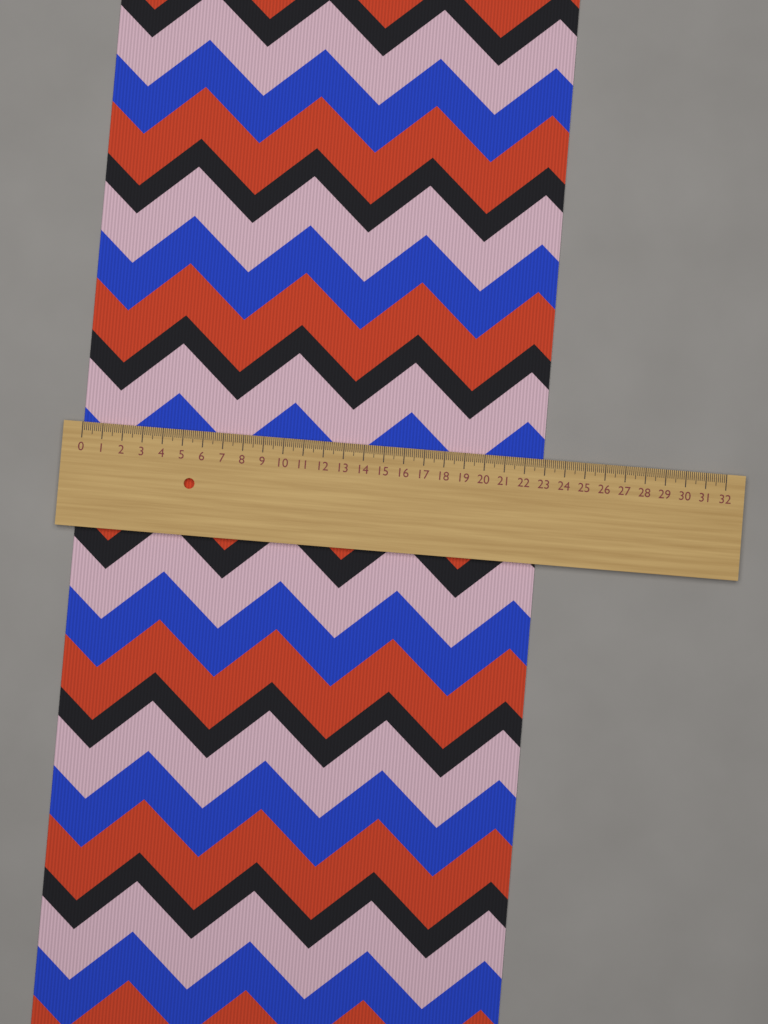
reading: 22.9 (no unit)
